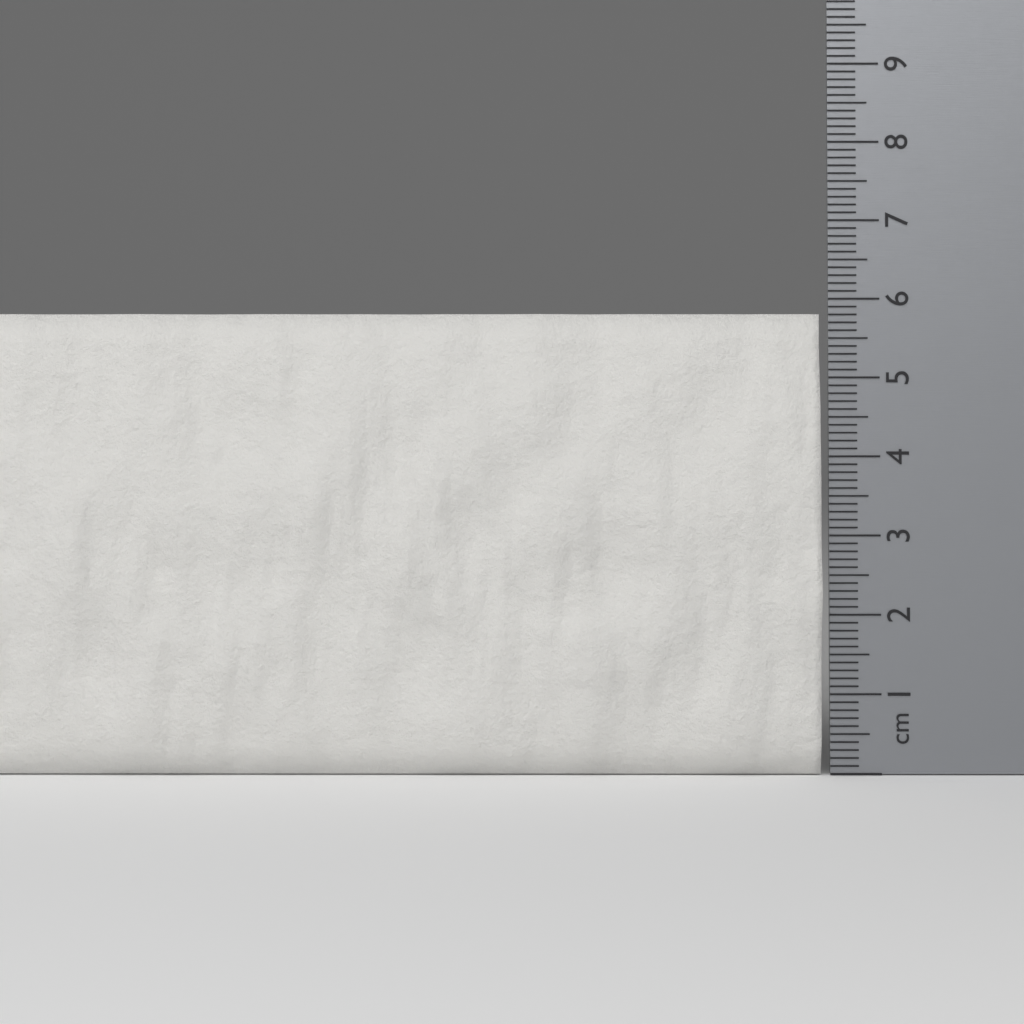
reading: 5.8 cm
